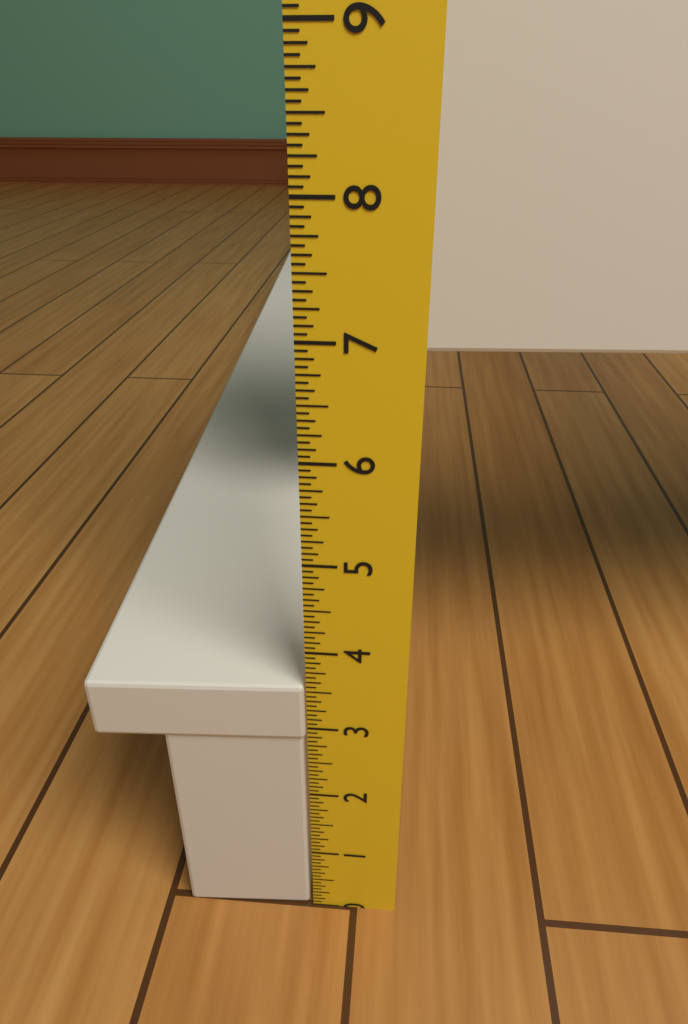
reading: 3.5625 in
